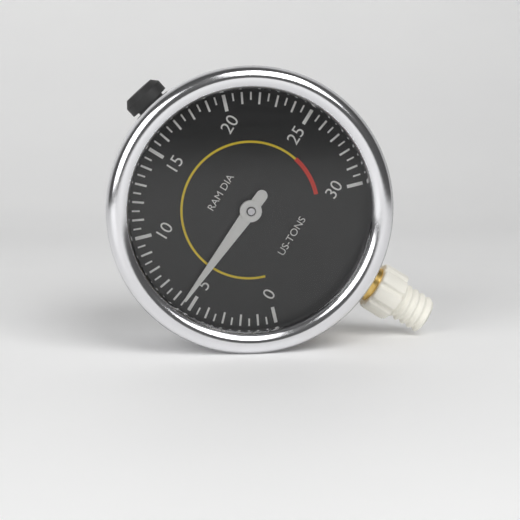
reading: 5.5 US-TONS
